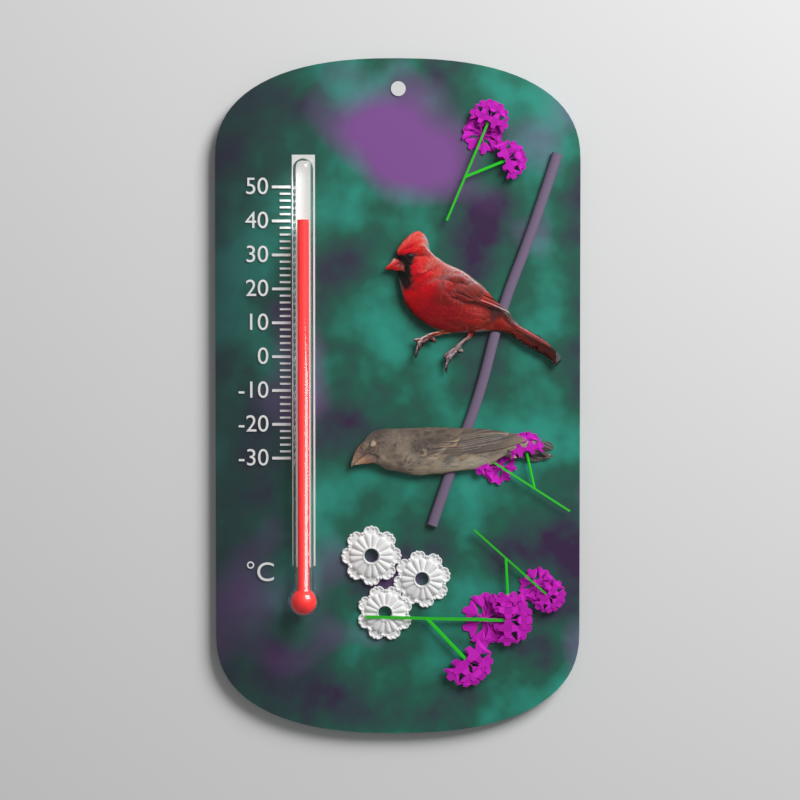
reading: 40 °C
